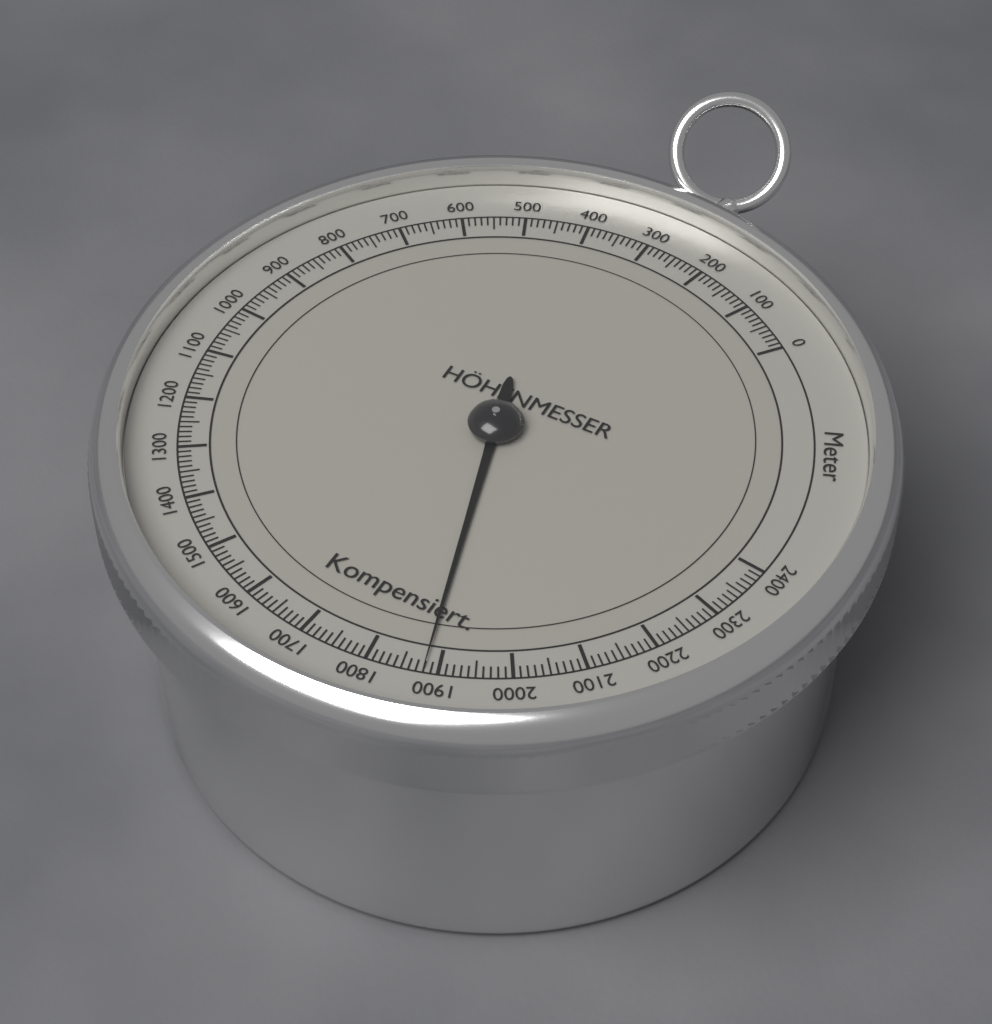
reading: 1880 m
